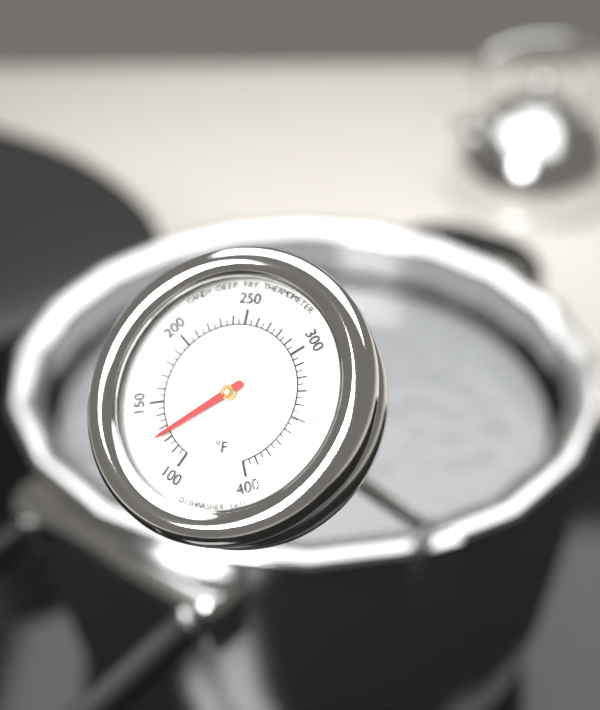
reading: 125 °F
